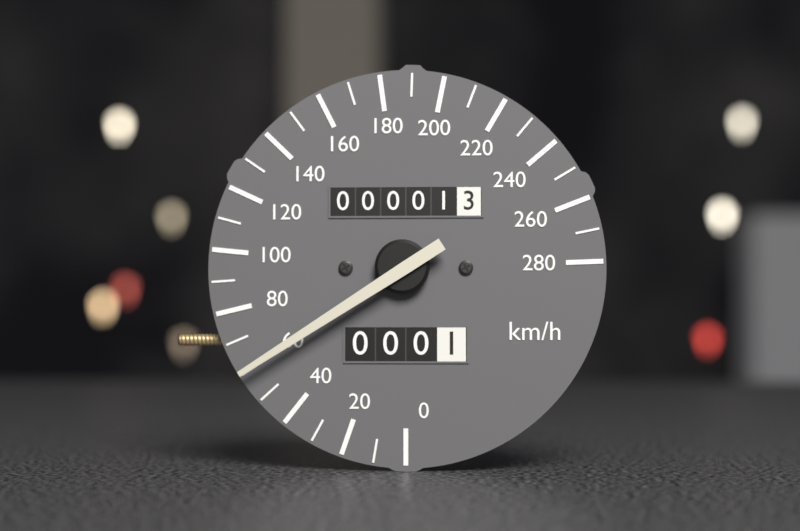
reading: 60 km/h
